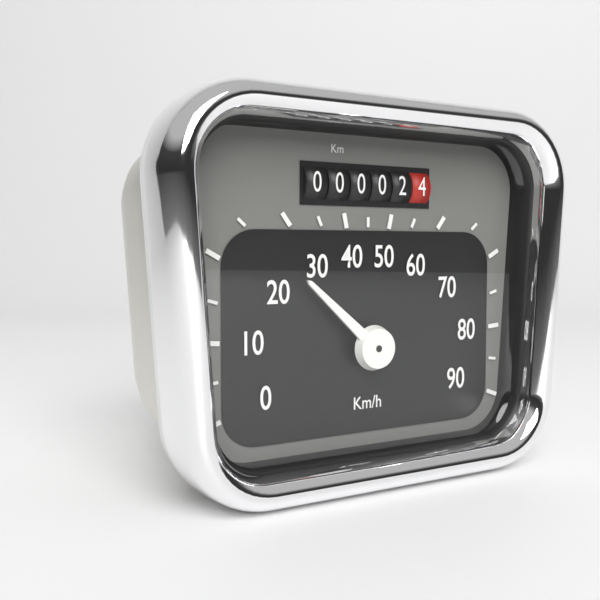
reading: 25 km/h
